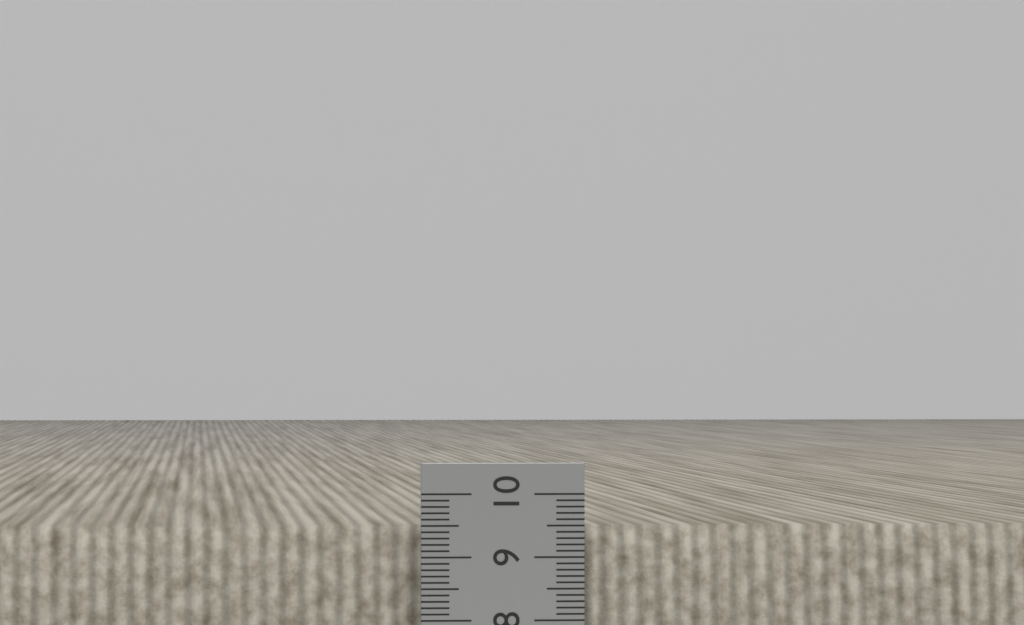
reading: 9.5 cm
